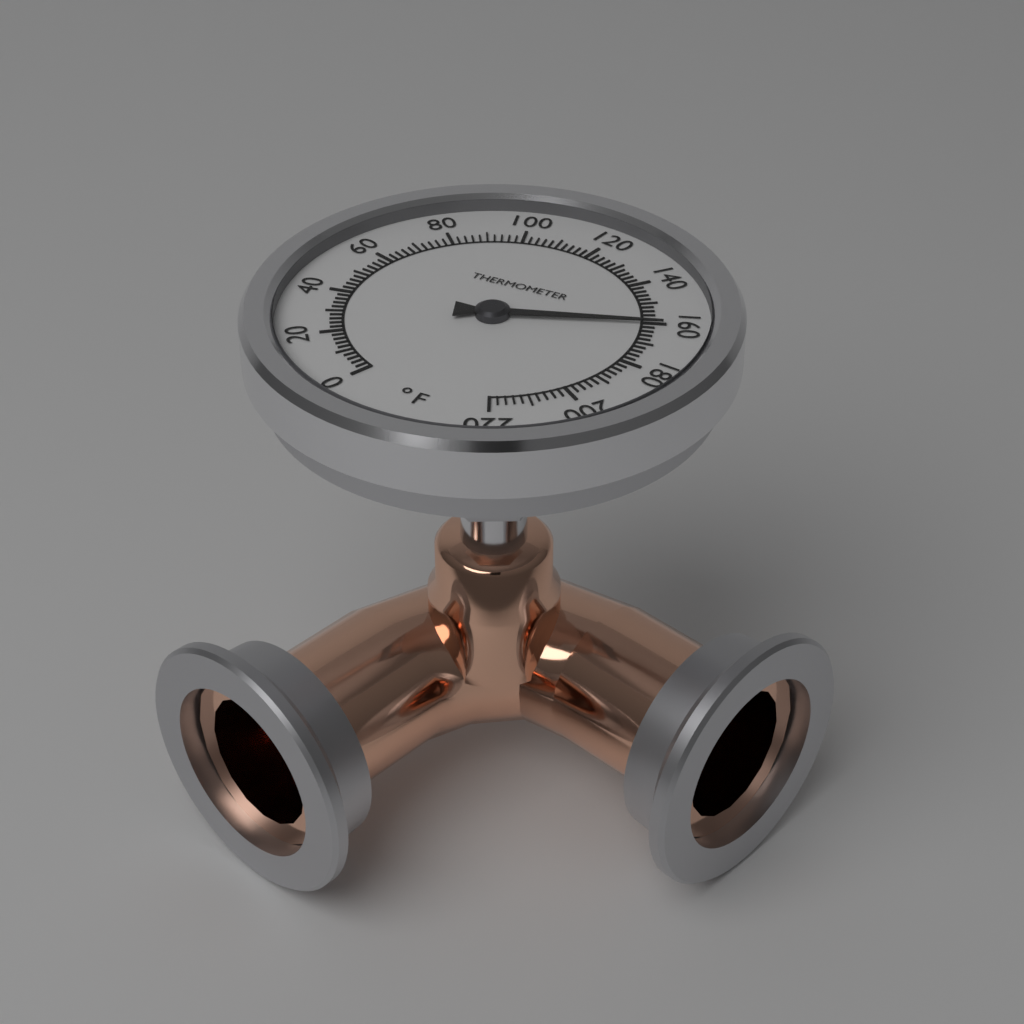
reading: 160 °F
